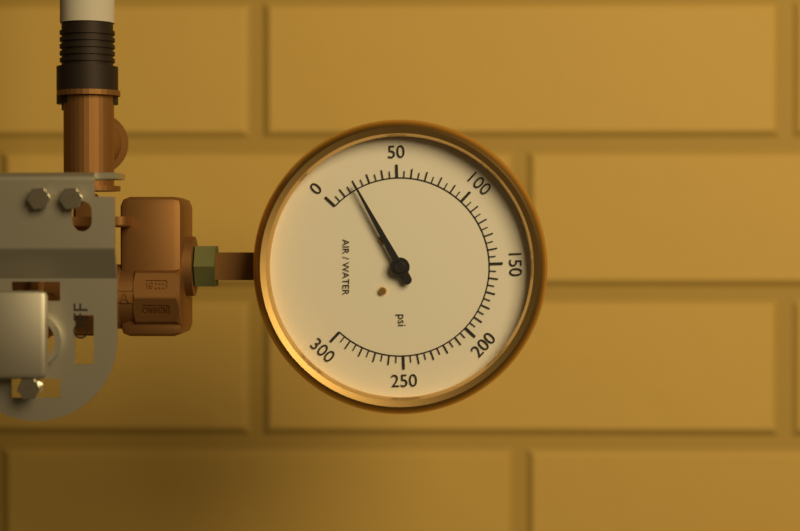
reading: 20 psi
